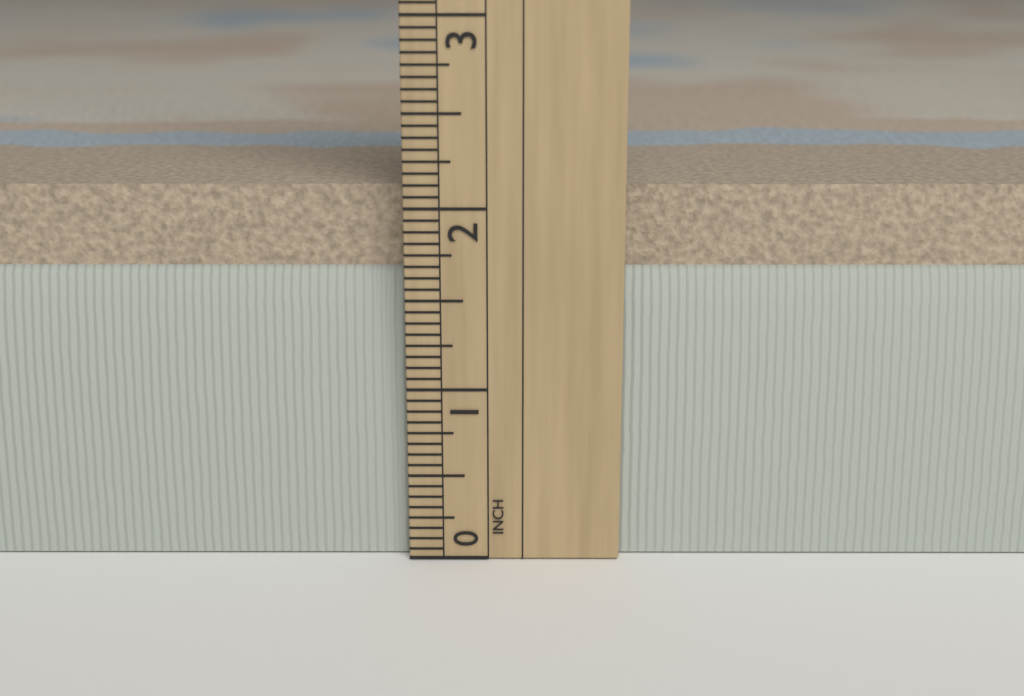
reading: 2.1250 in
